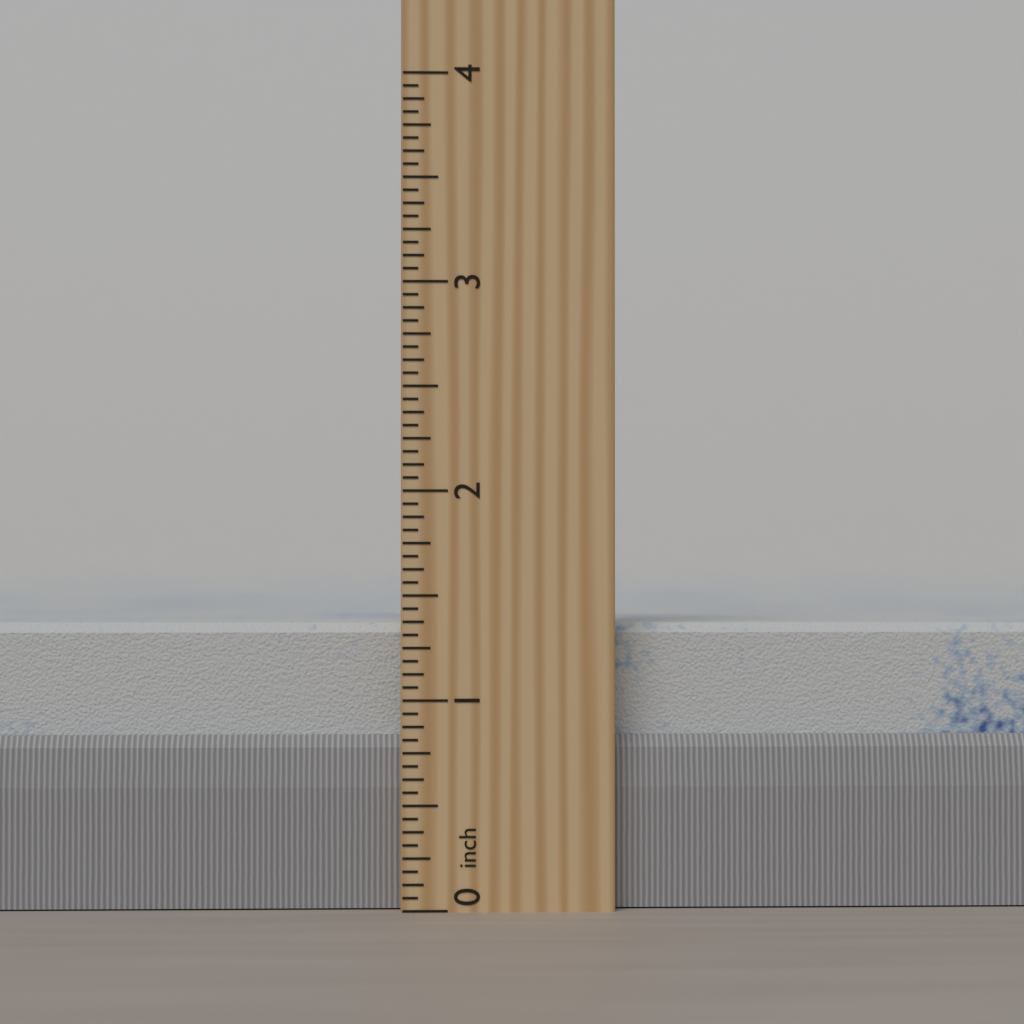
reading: 1.3750 inch
